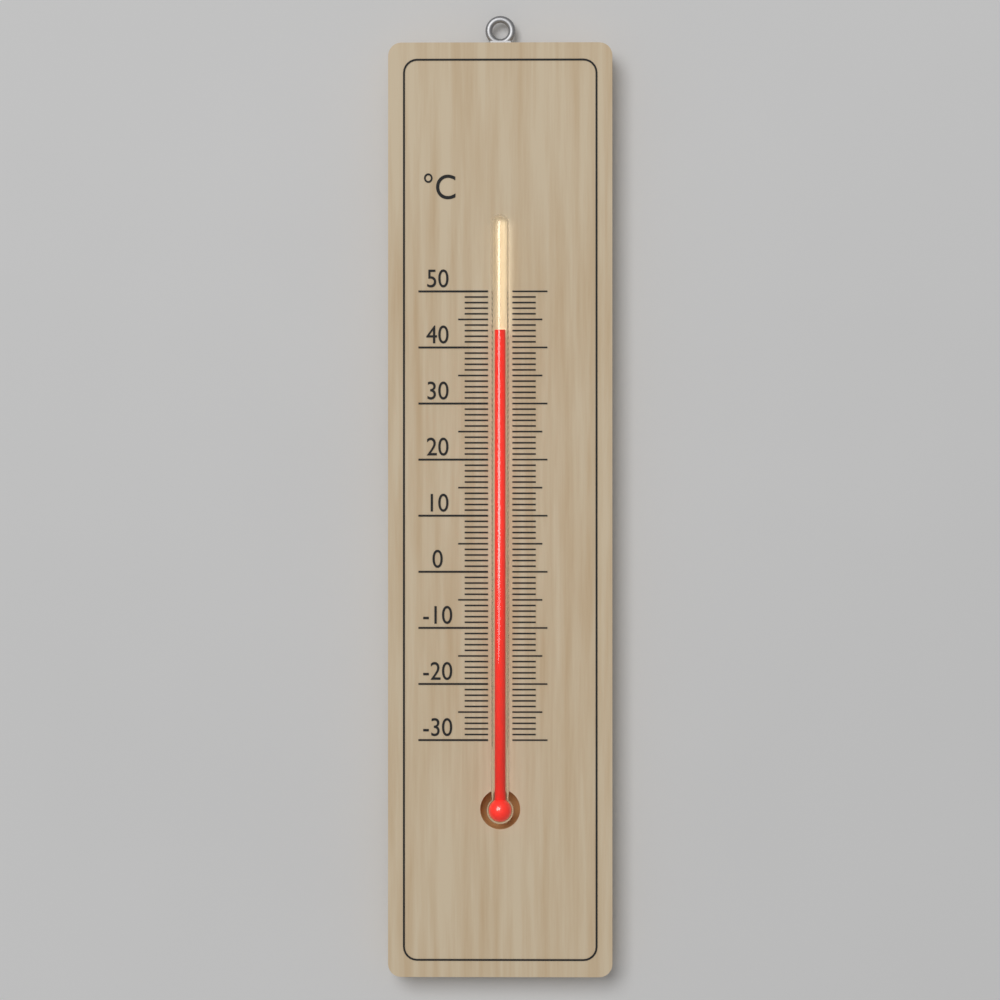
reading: 43 °C
